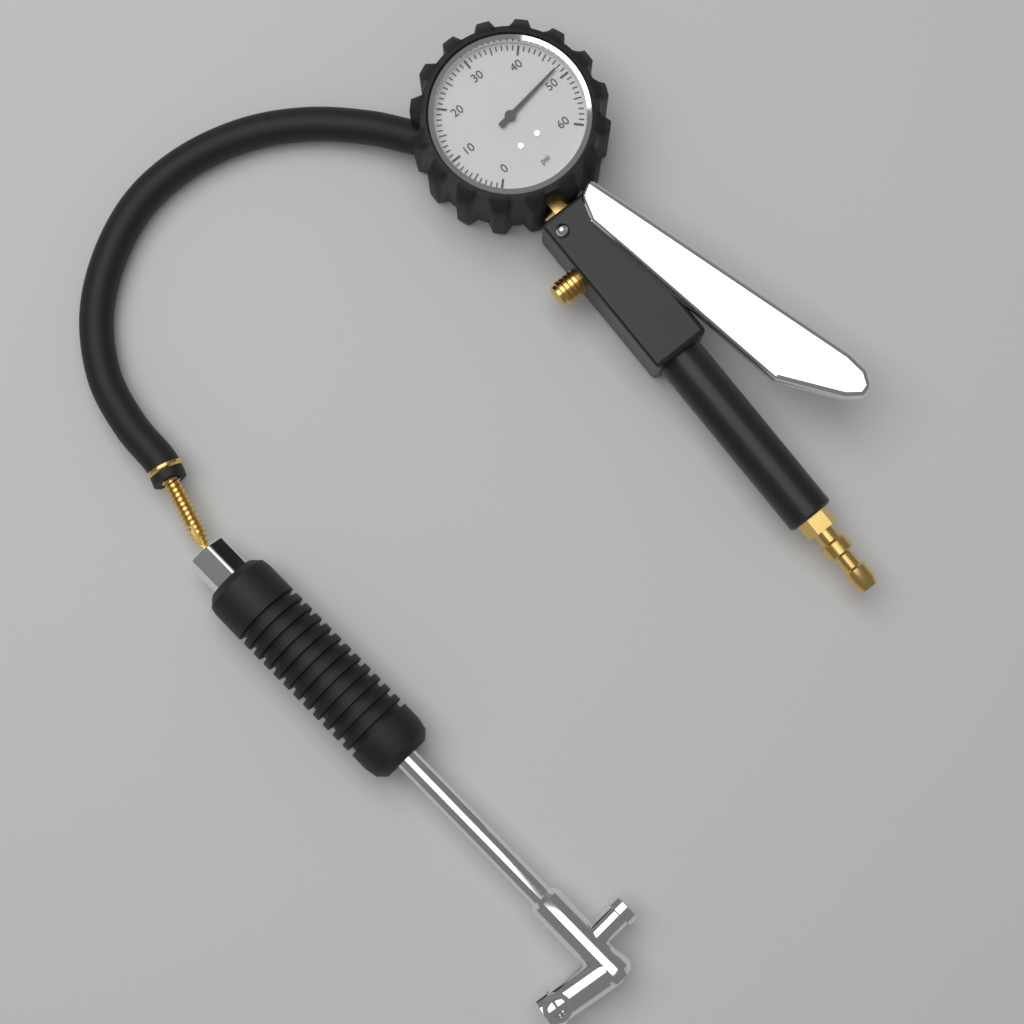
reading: 48 psi
